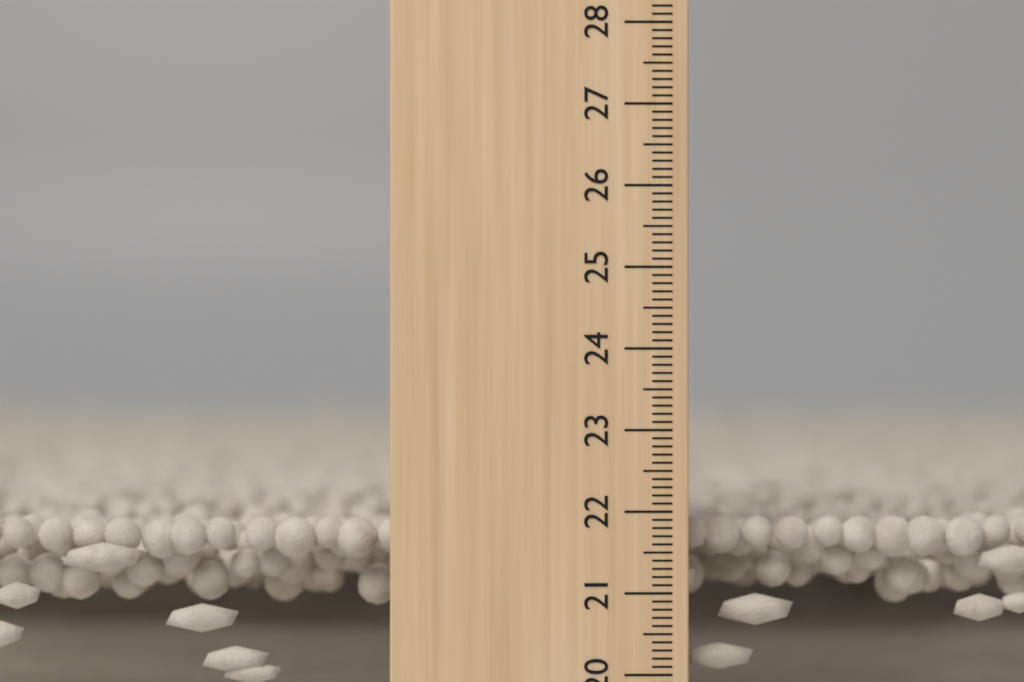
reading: 21.9 cm
